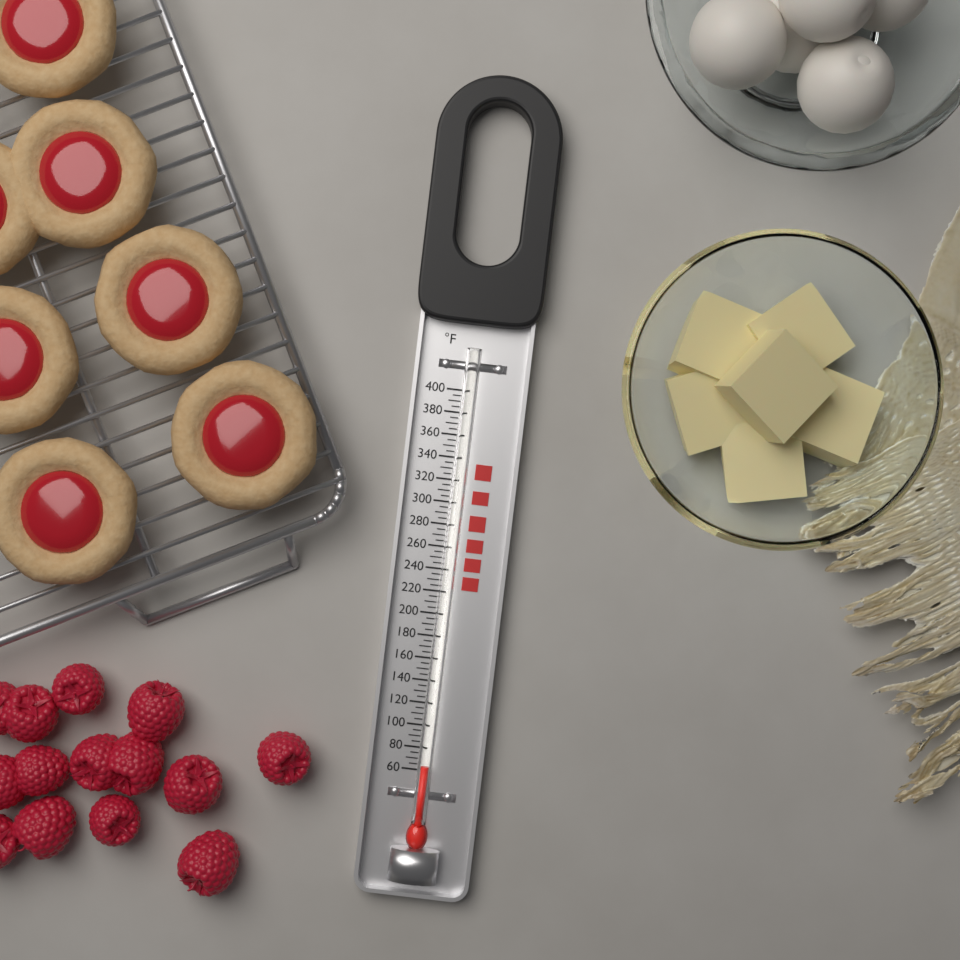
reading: 65 °F
